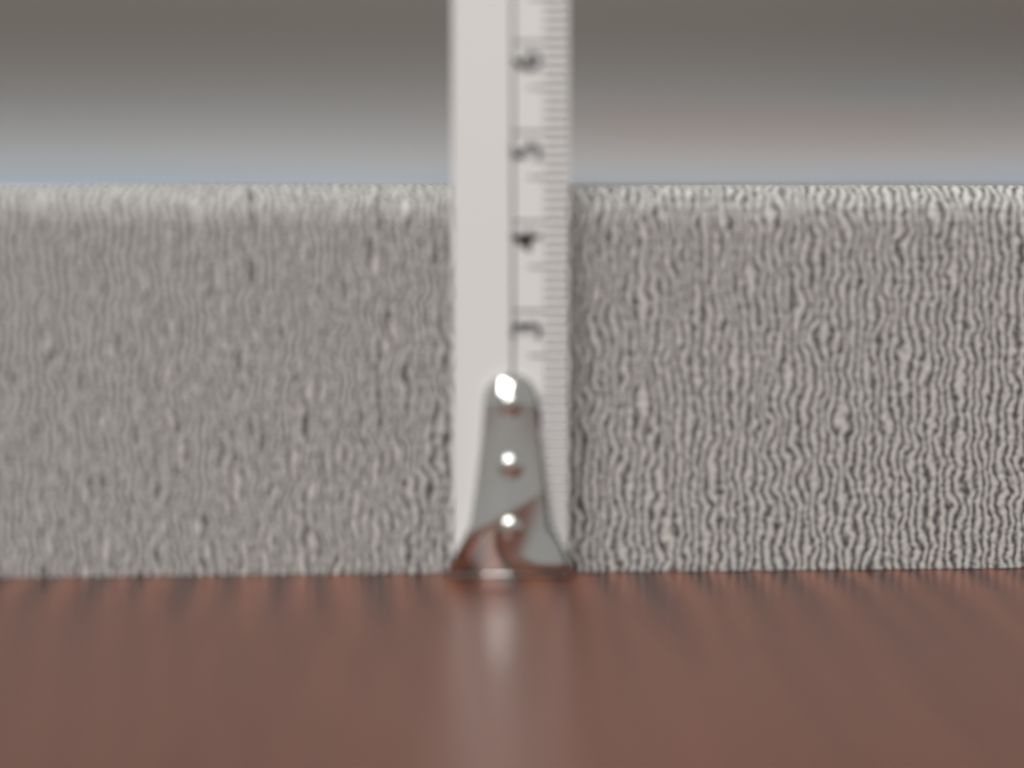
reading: 4.4 cm
